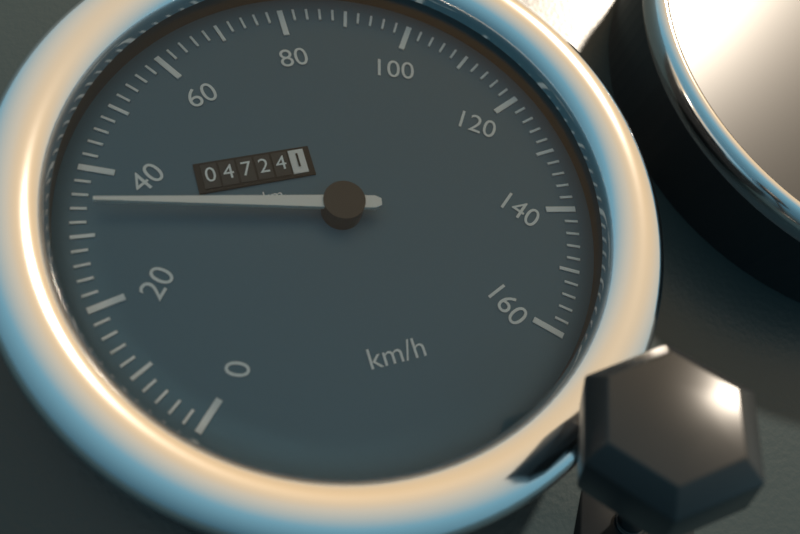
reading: 34 km/h
